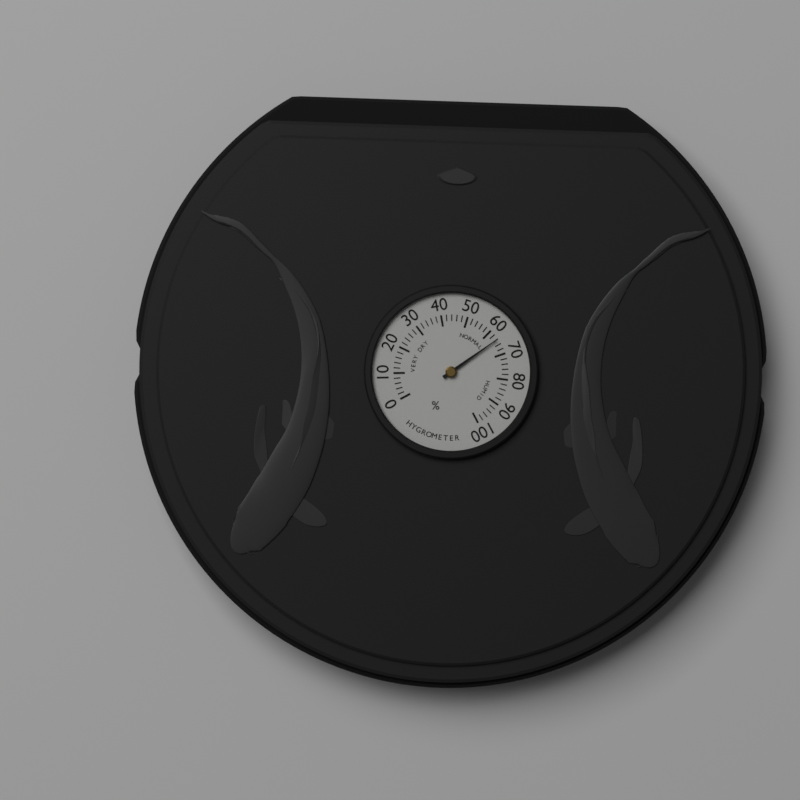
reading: 64 %
